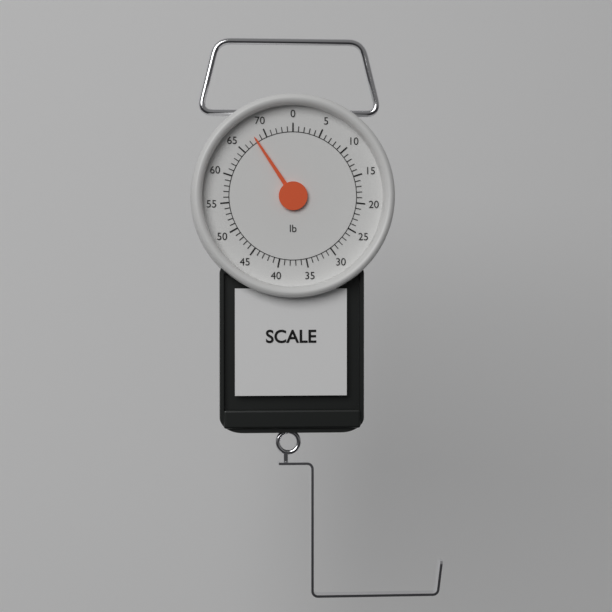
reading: 68 lb
